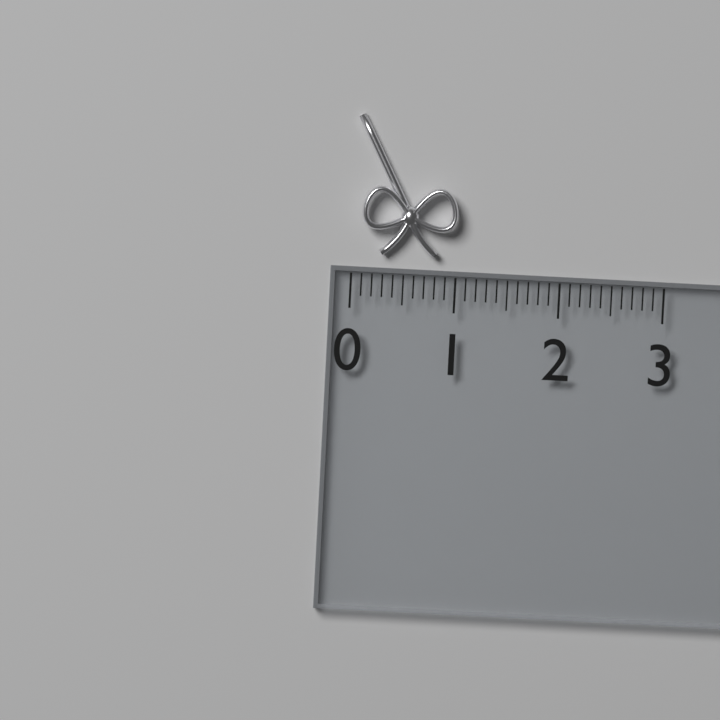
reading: 1.0 (no unit)
